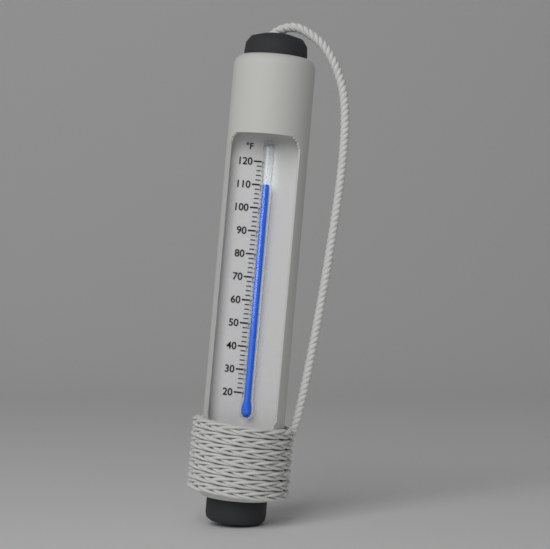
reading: 110 °F
